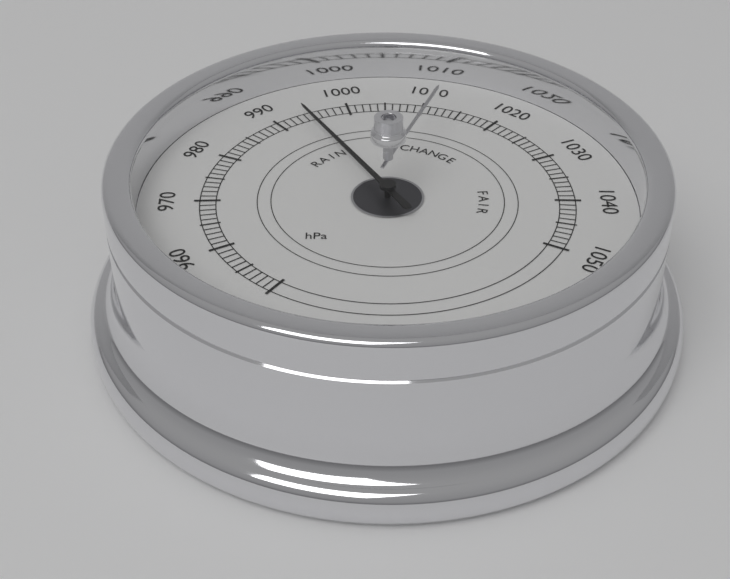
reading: 994 hPa
